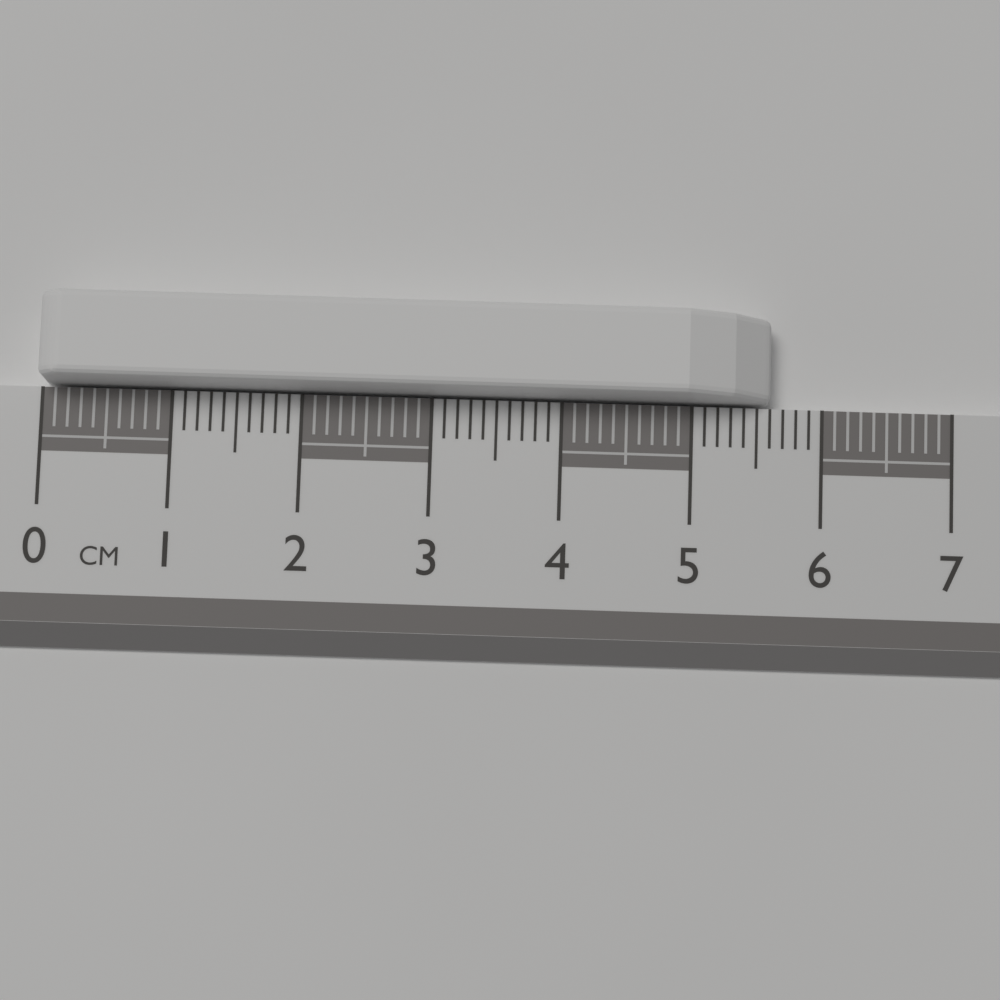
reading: 5.6 cm
